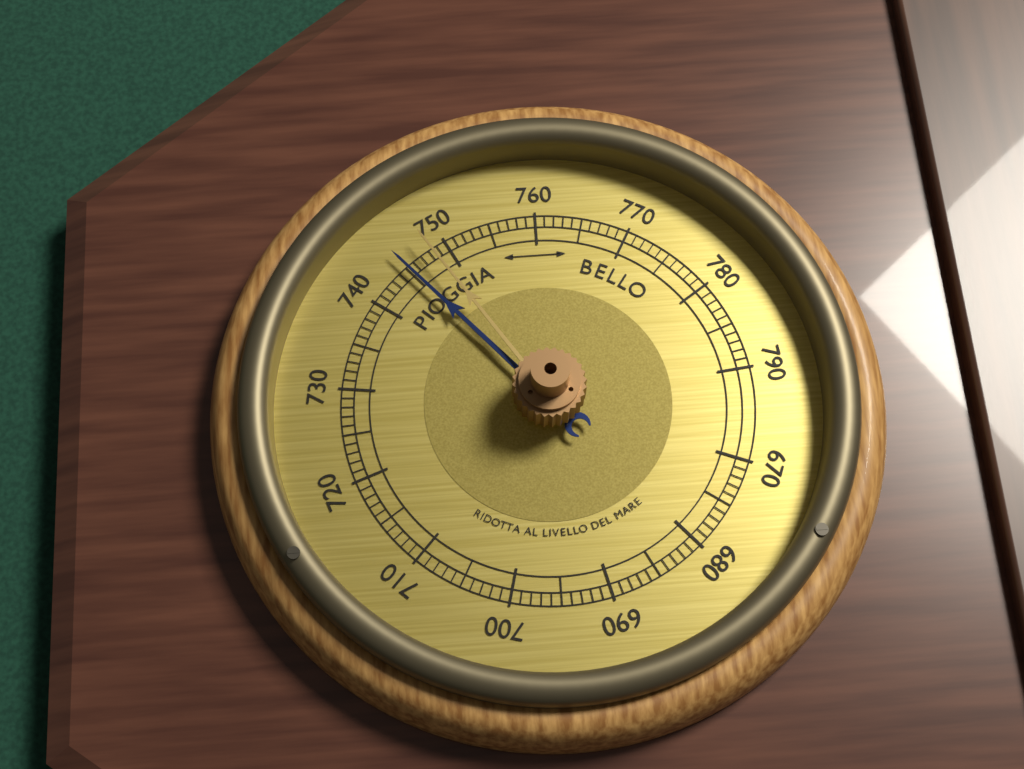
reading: 745 (no unit)
